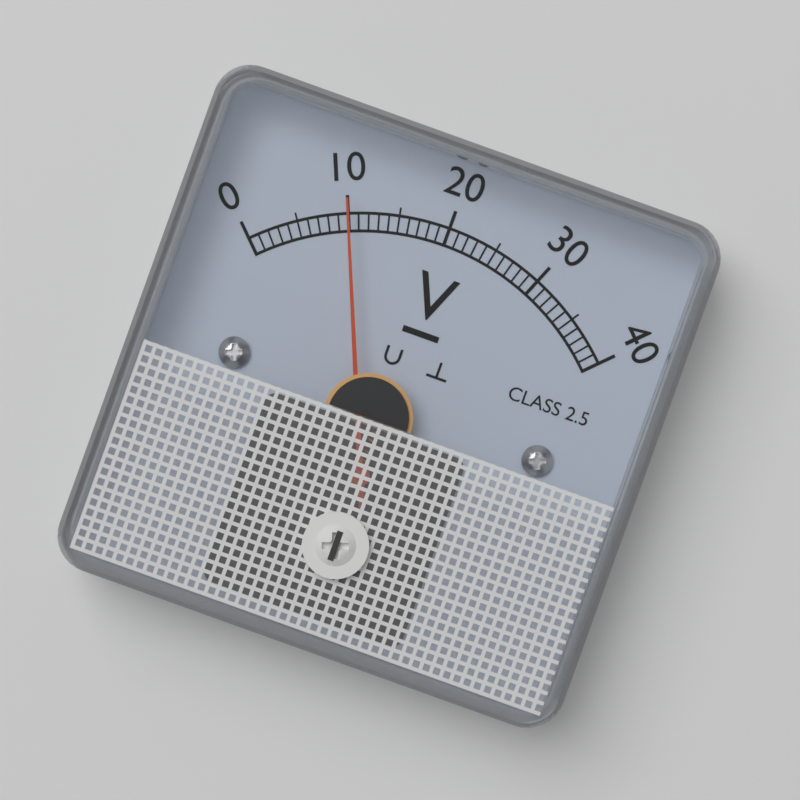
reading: 10 V
